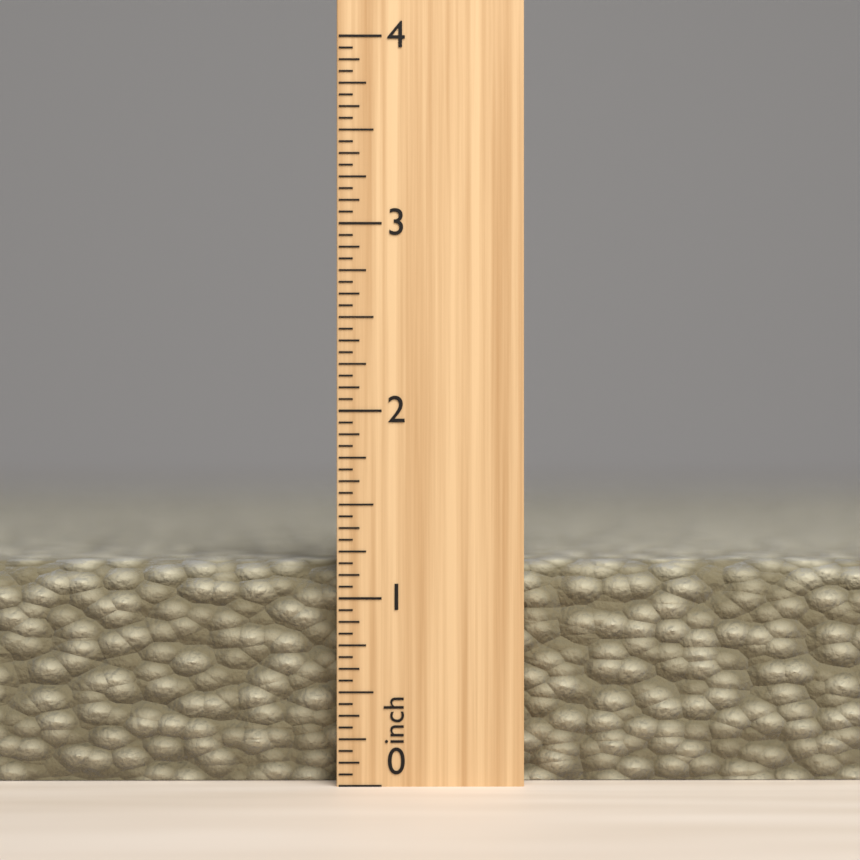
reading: 1.1875 inch
